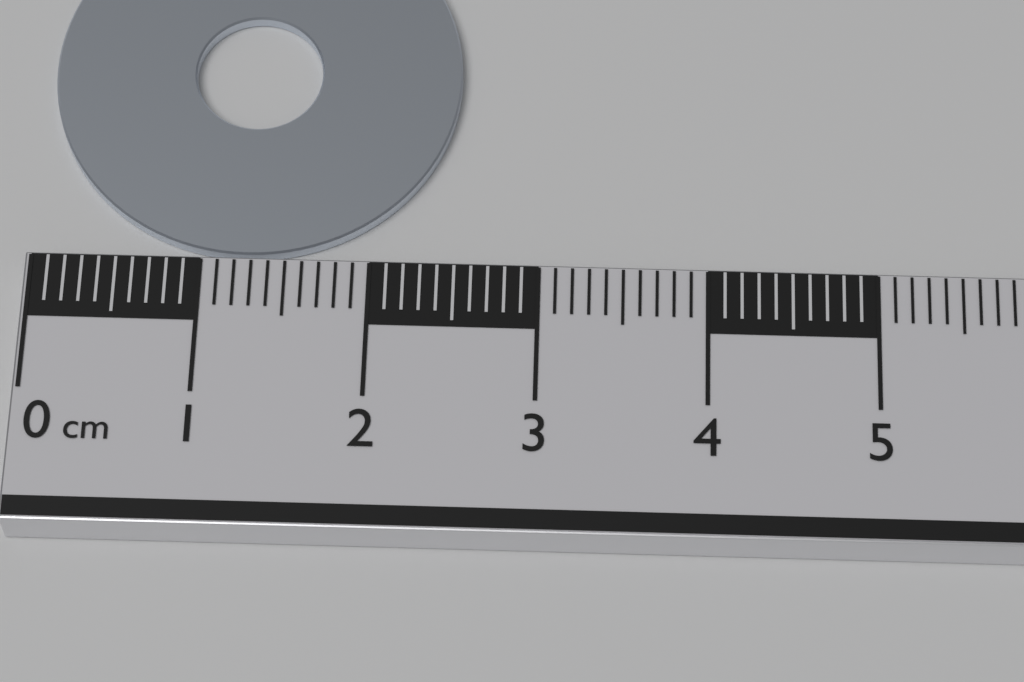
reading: 2.5 cm
